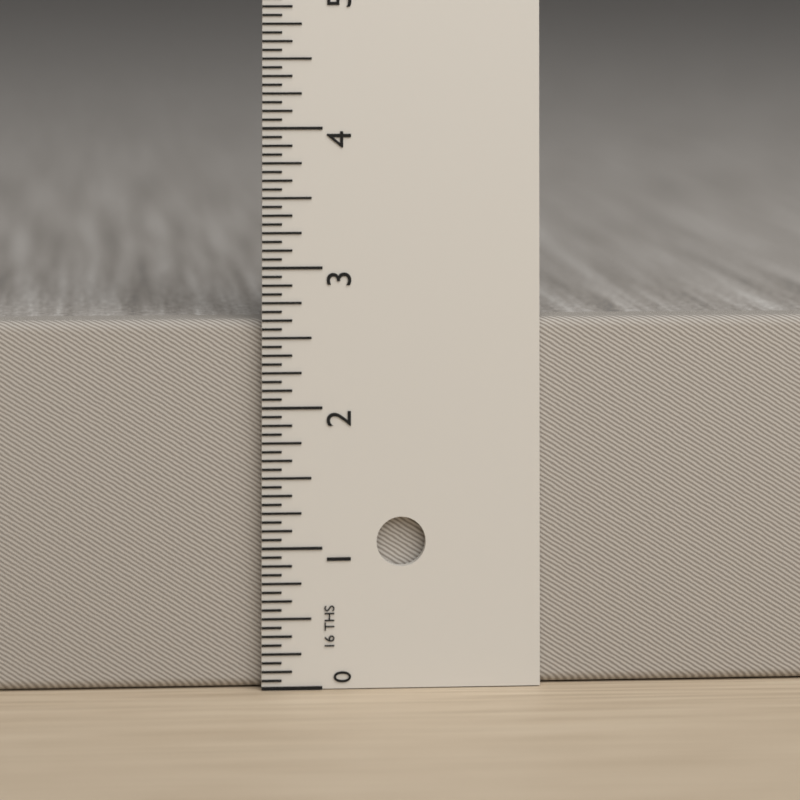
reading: 2.6250 in
